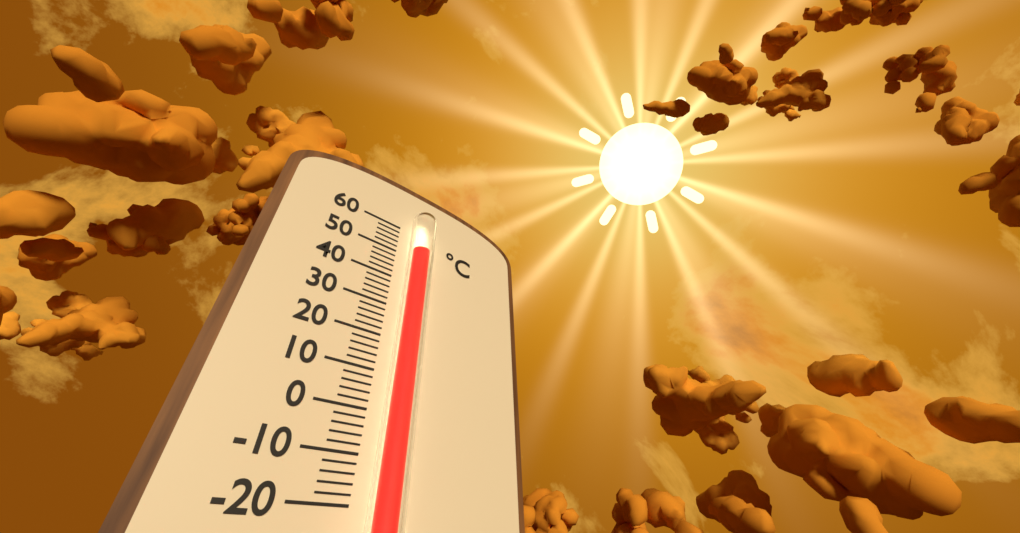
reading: 50 °C
